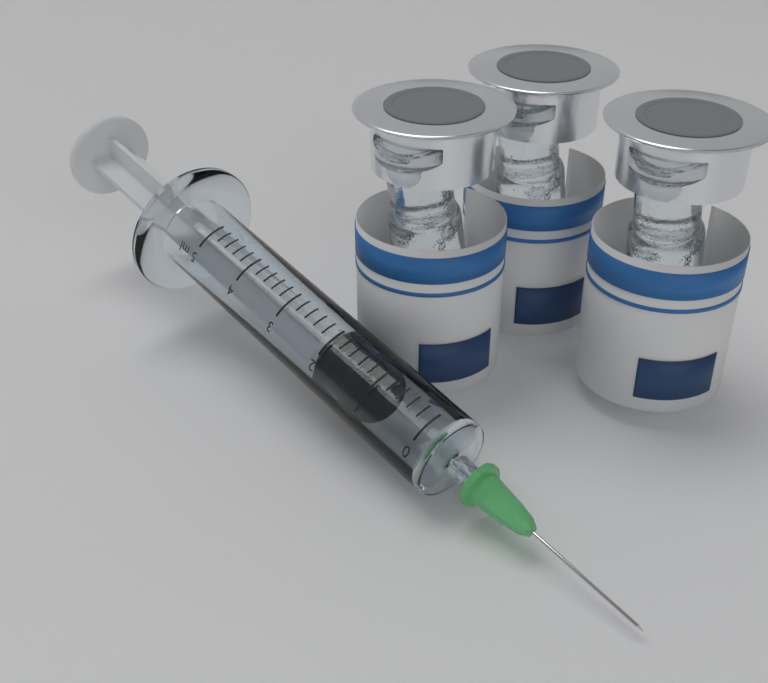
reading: 1.2 ml
